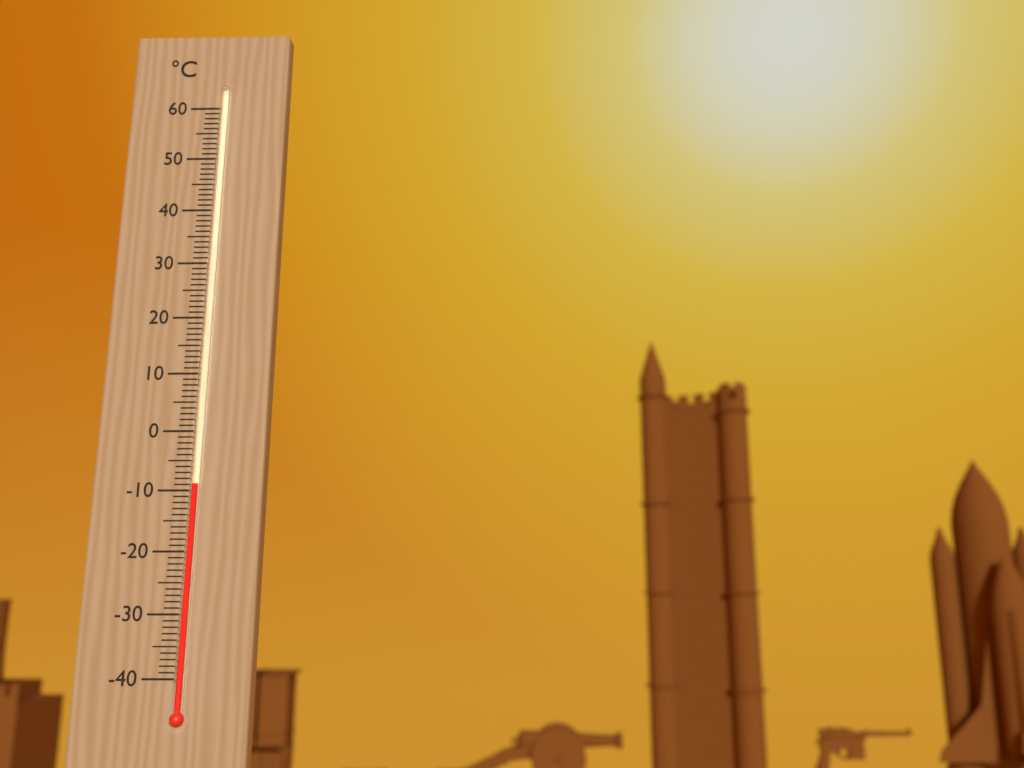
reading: -9 °C
